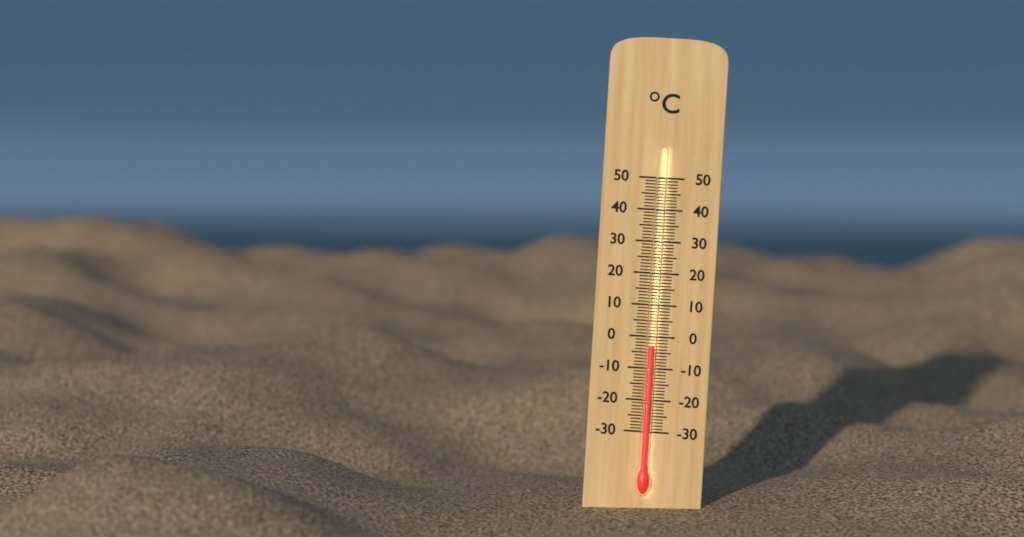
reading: -3 °C
